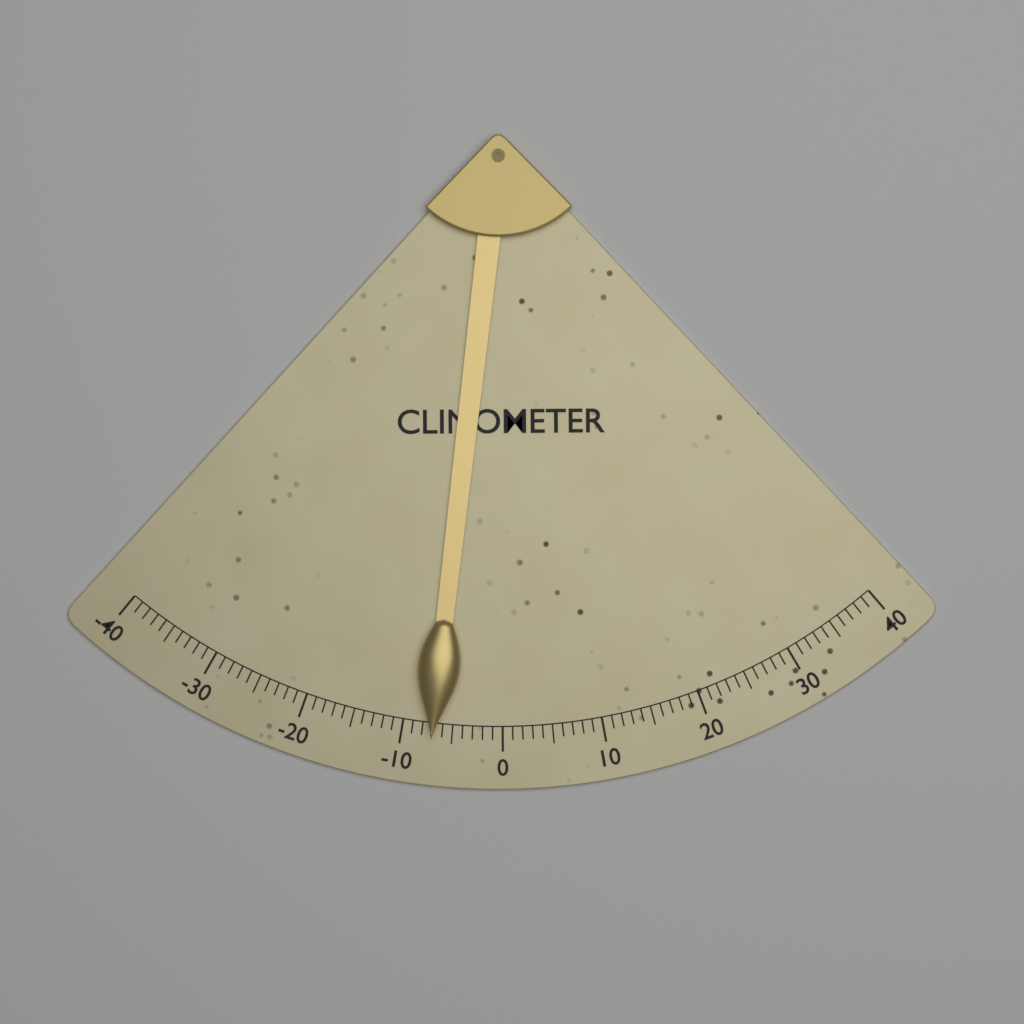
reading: -7 (no unit)
